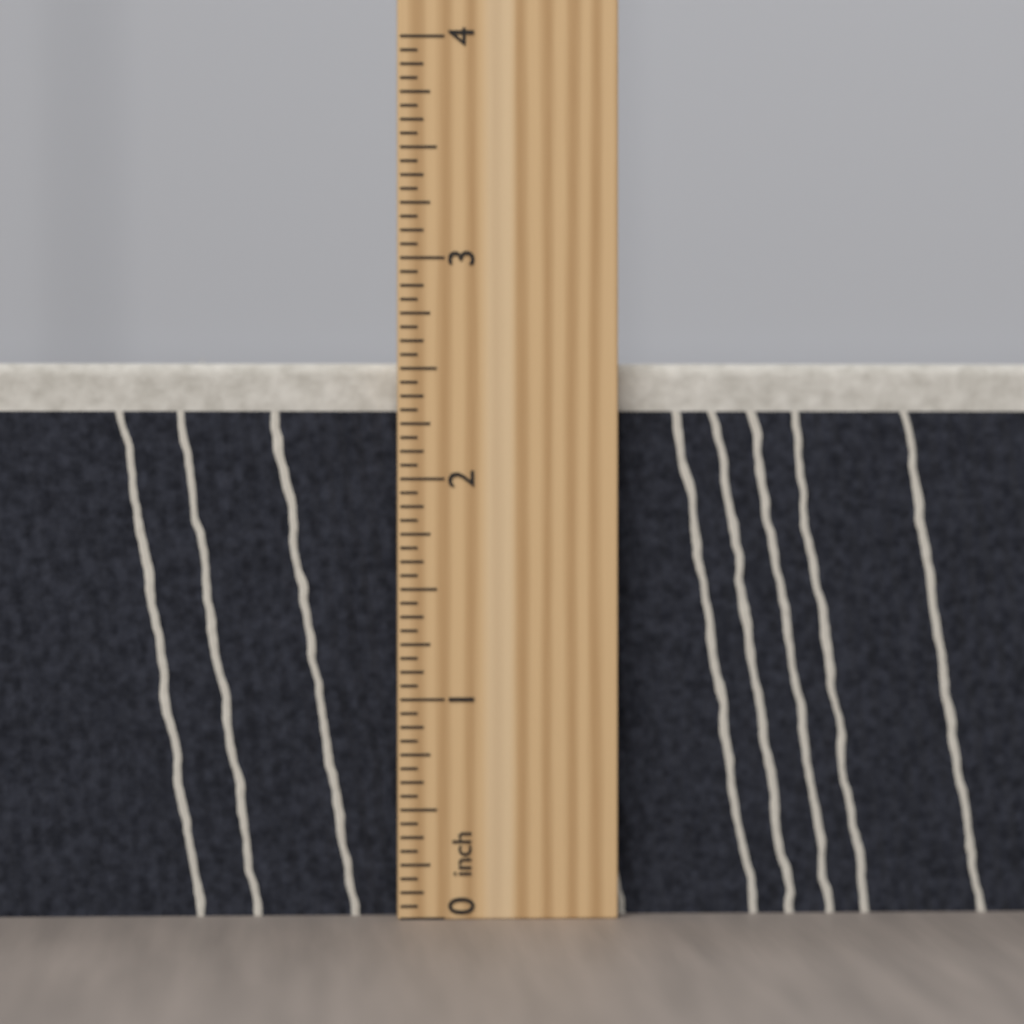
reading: 2.5625 inch
